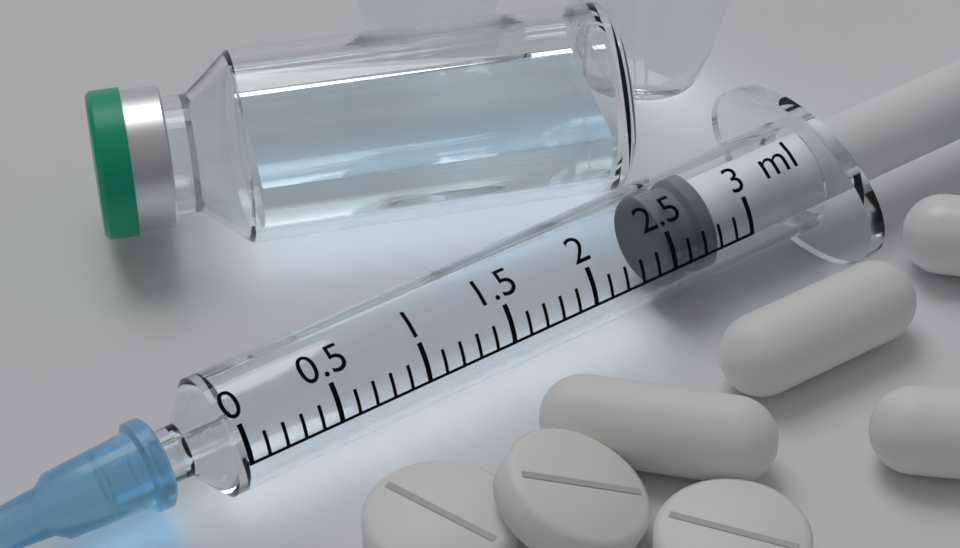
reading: 2.5 ml
